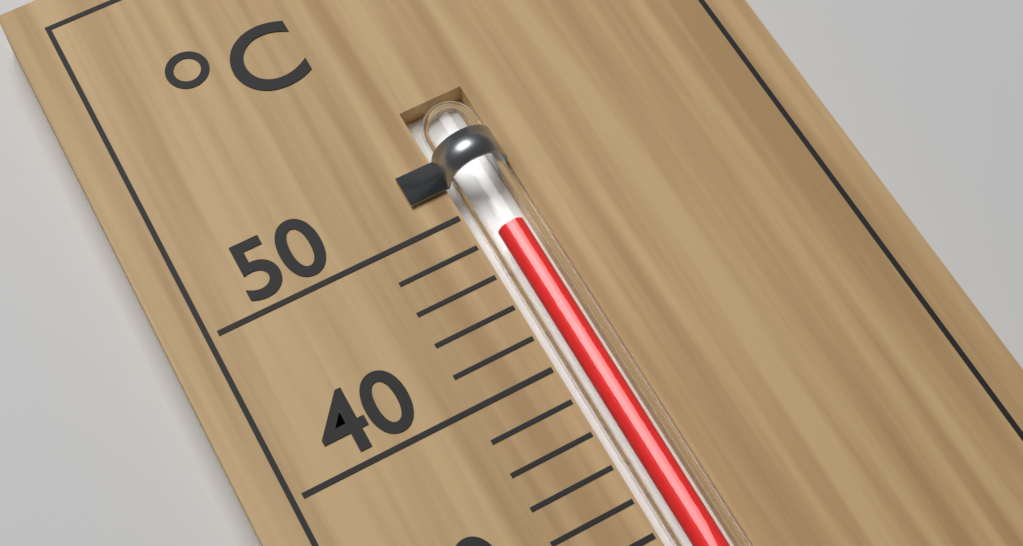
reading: 48 °C
